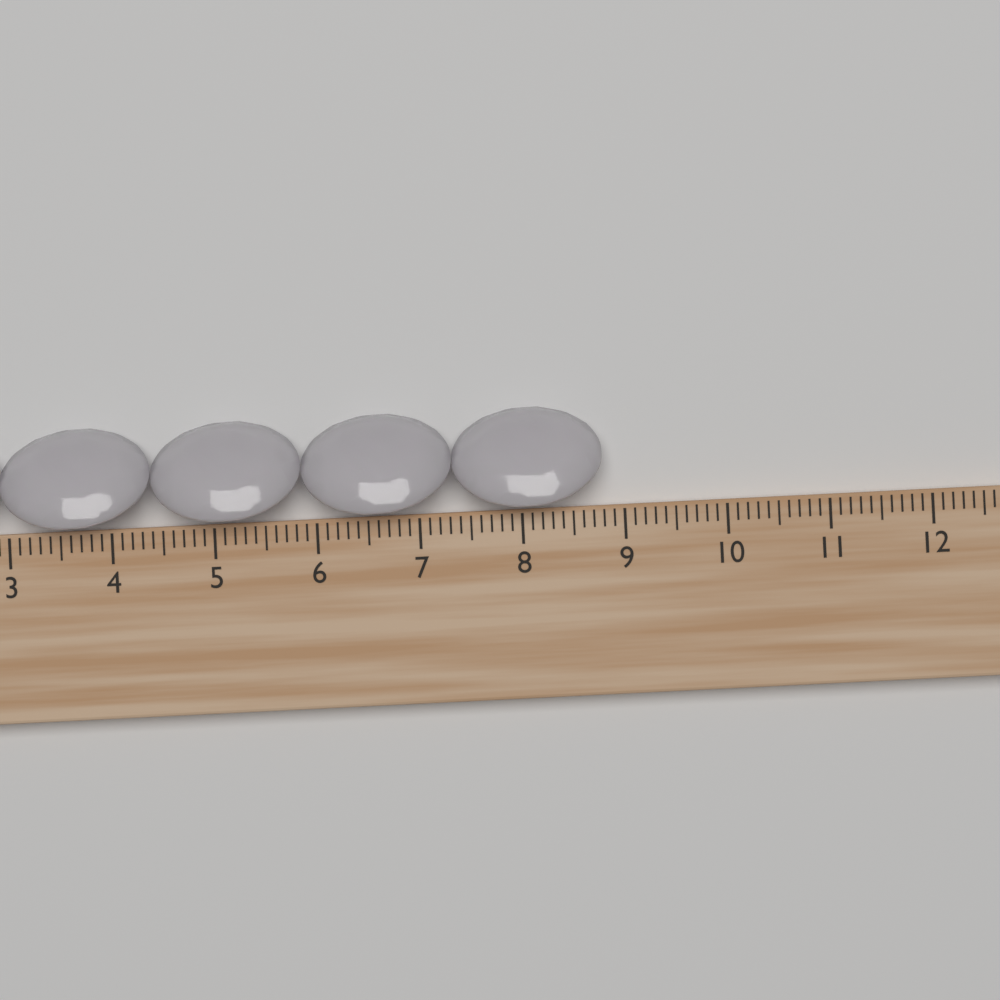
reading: 8.8 cm
